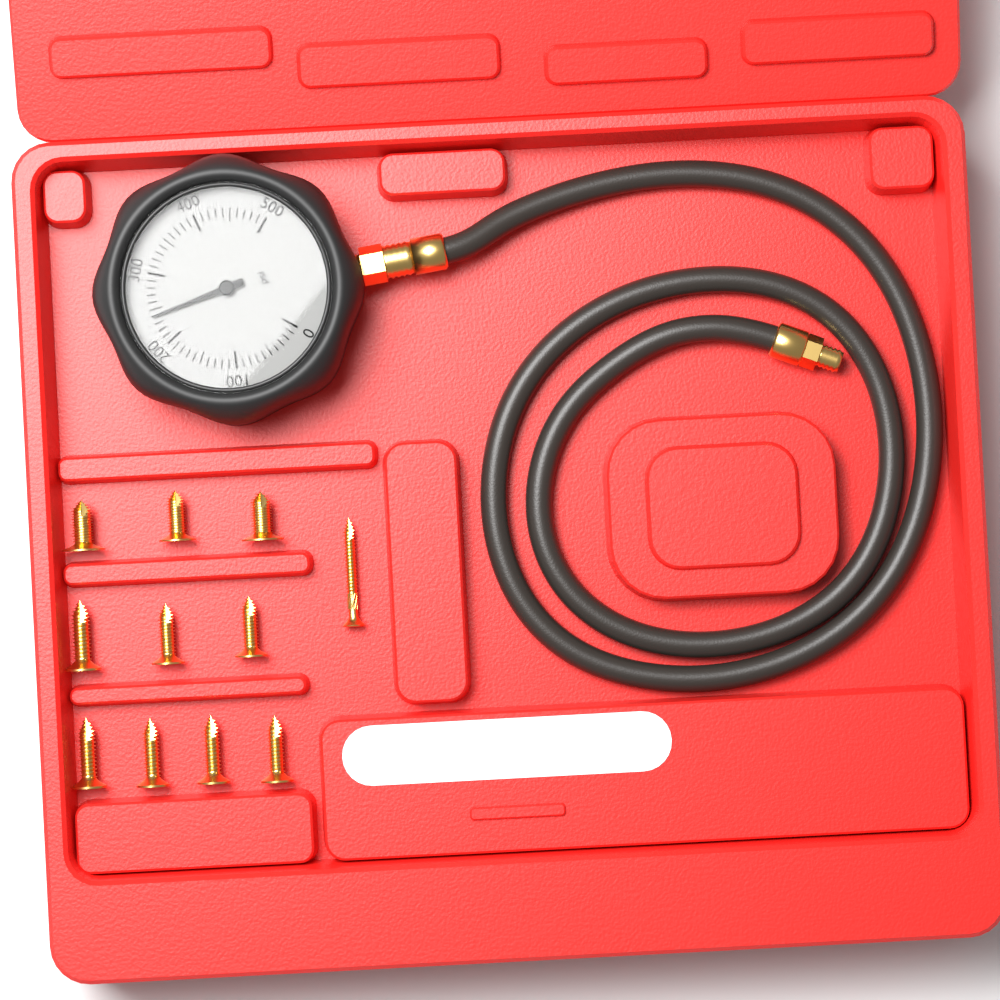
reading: 240 psi
